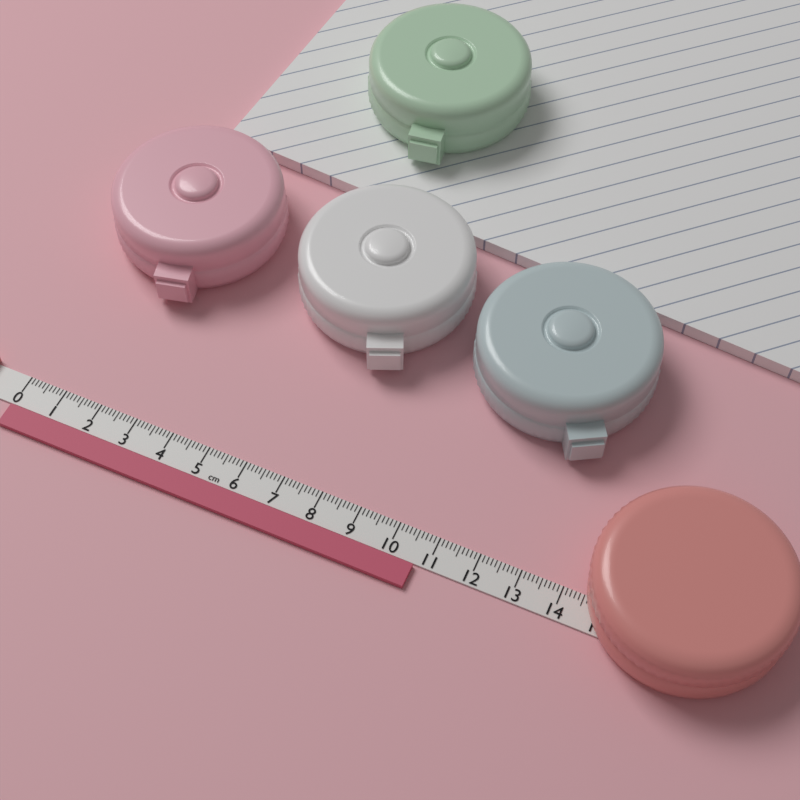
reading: 10.7 cm
